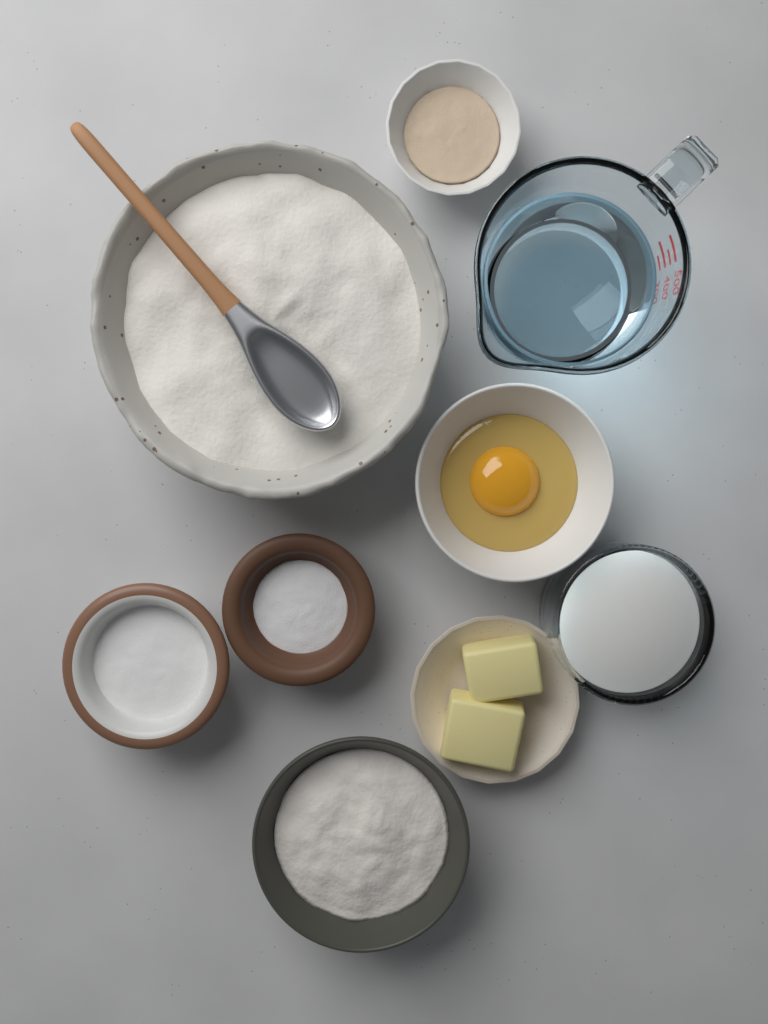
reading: 350 ml
